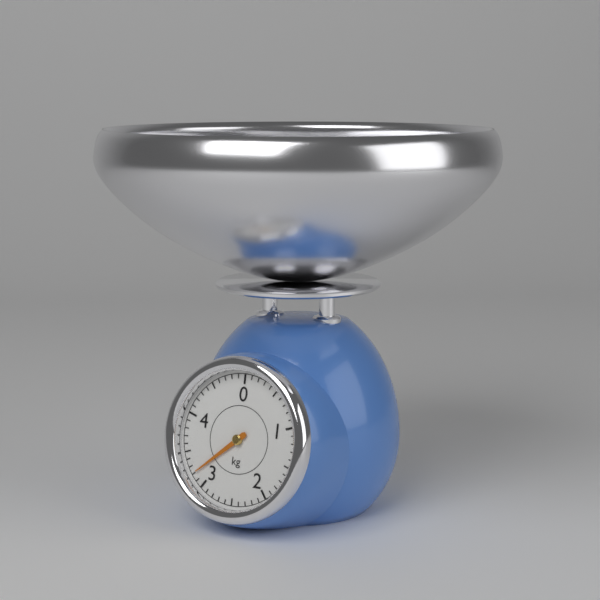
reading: 3.2 kg
